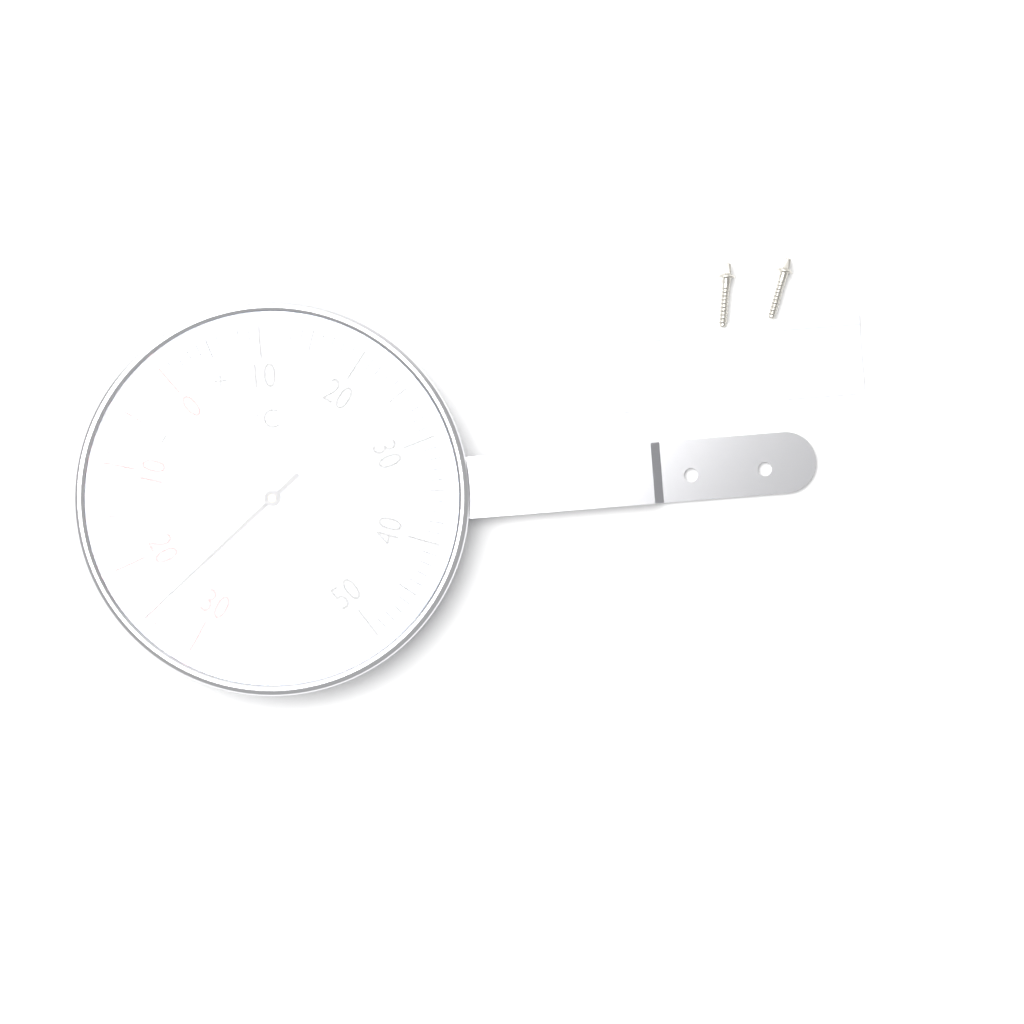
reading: -25 °C
